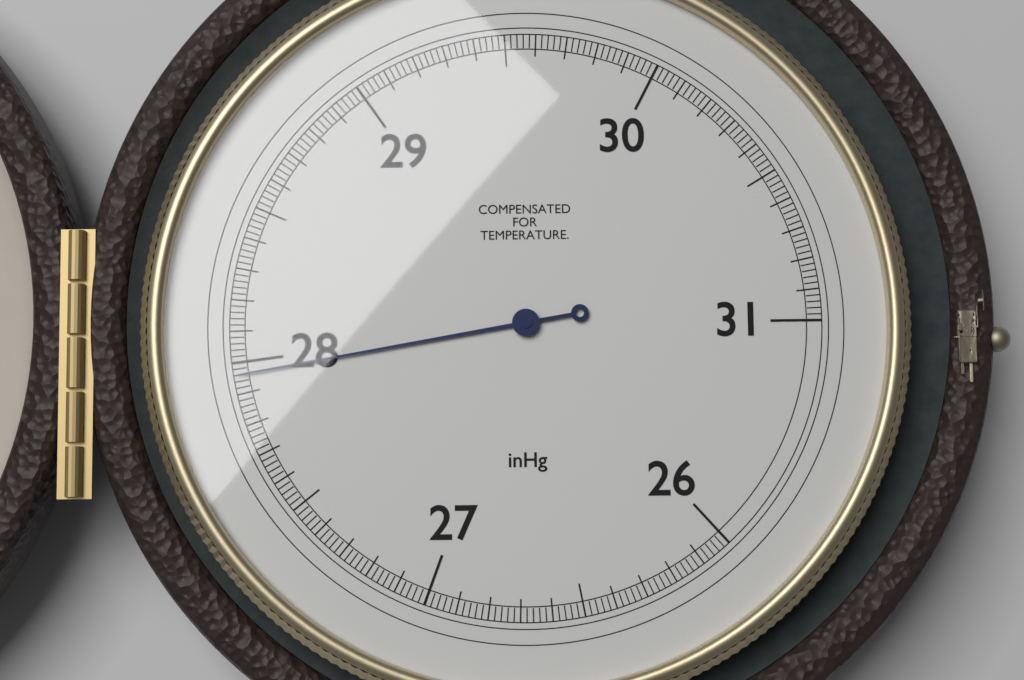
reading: 27.96 inHg
